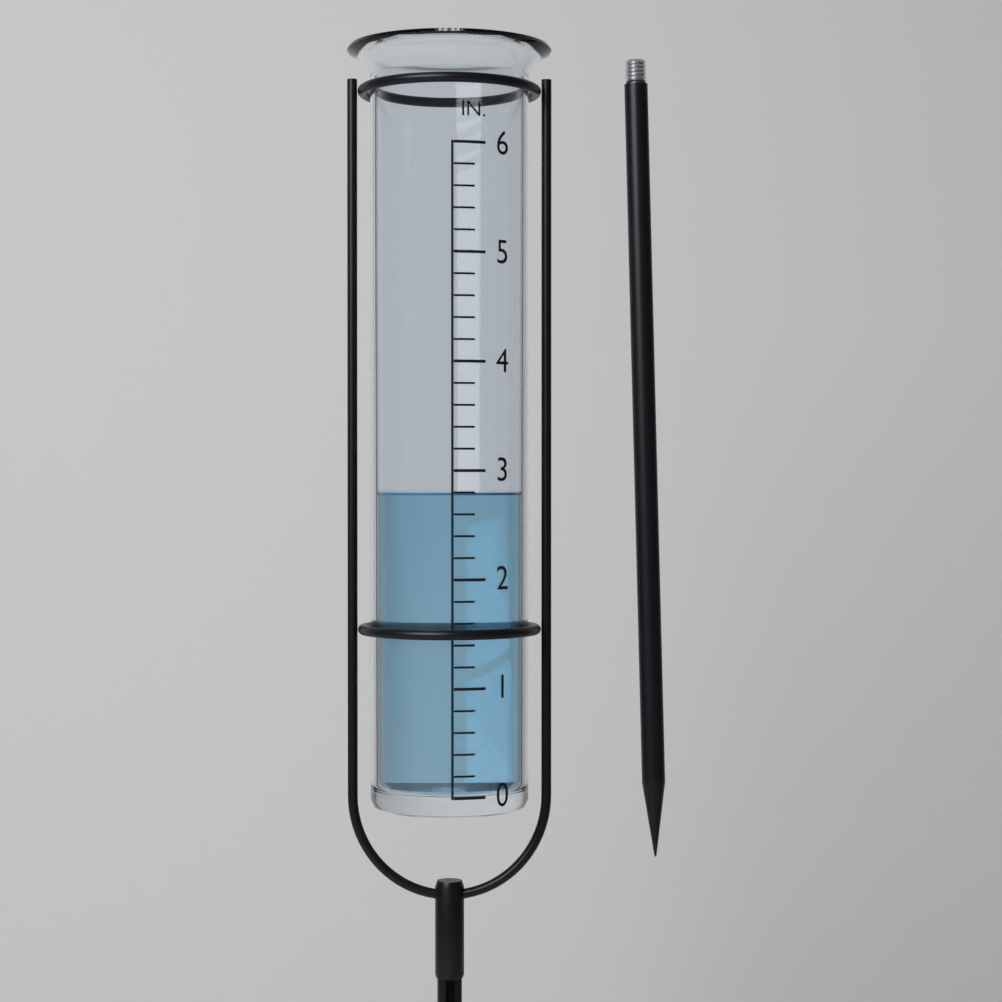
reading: 2.8 in
